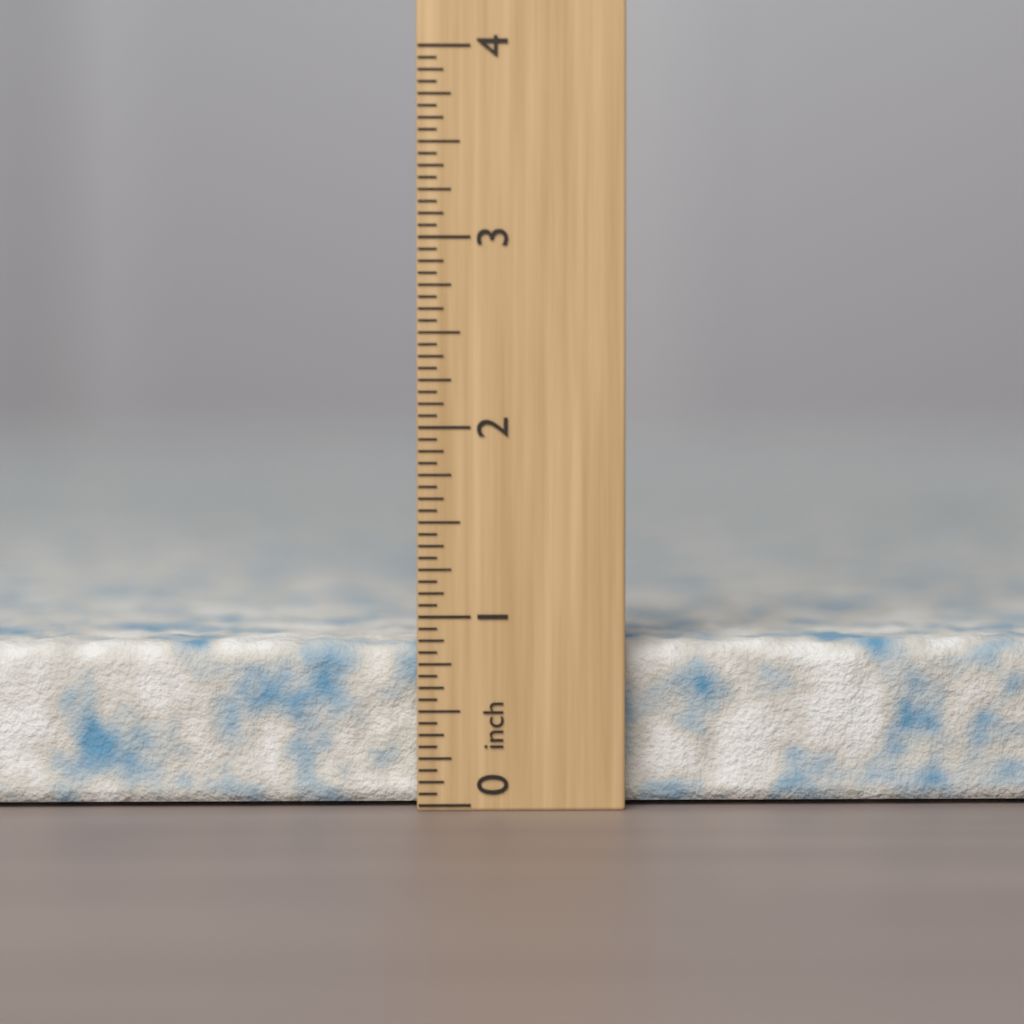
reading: 0.8750 inch
